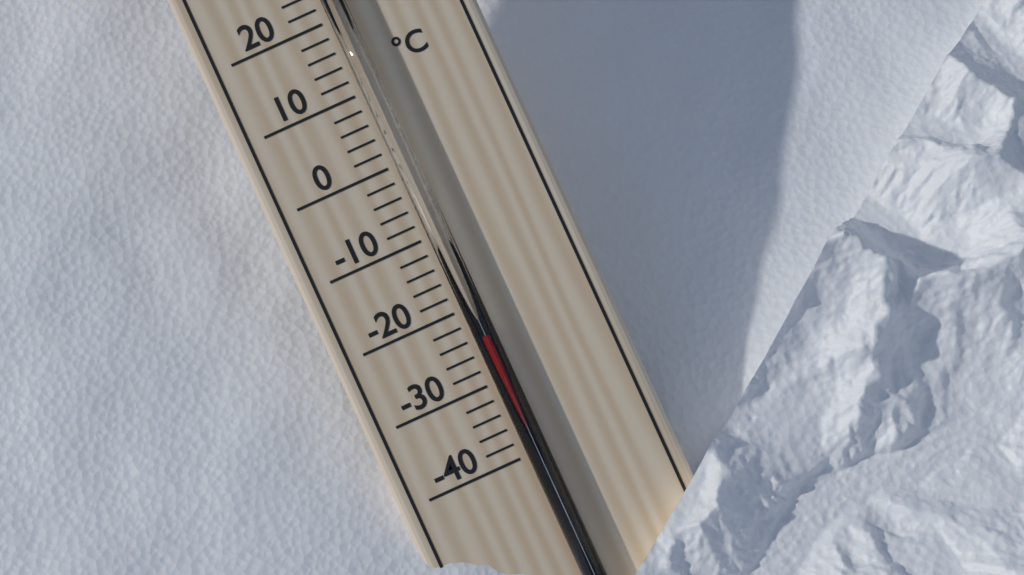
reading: -24 °C
